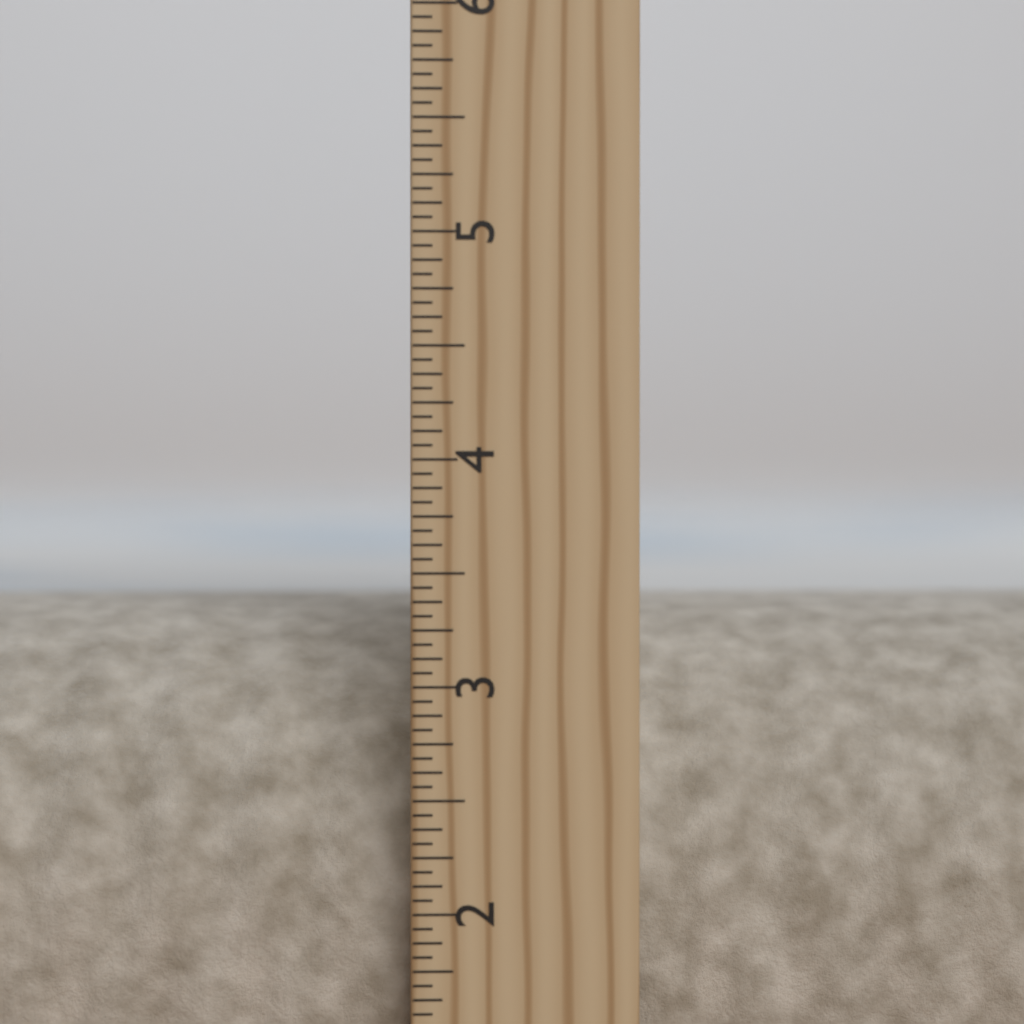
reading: 3.3125 in
